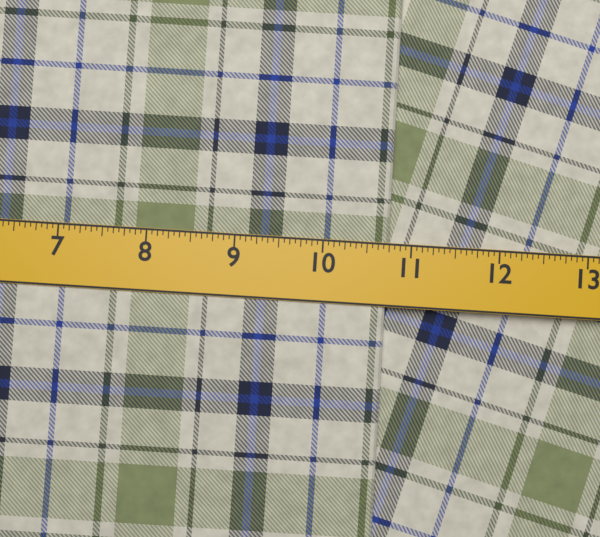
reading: 10.7500 in
